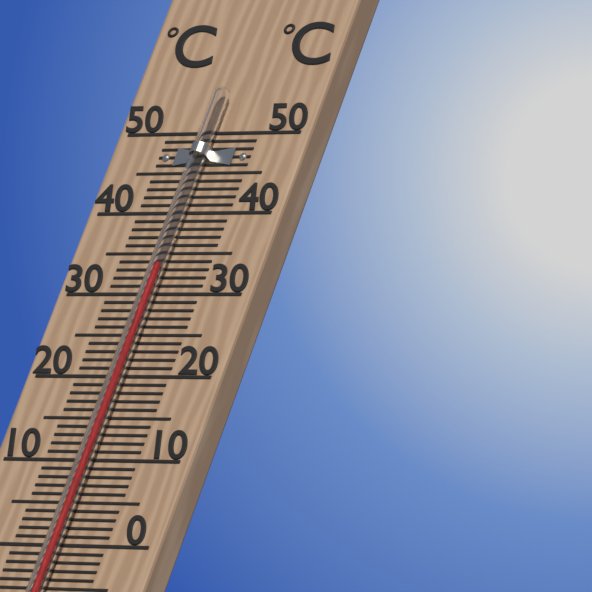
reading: 33 °C
